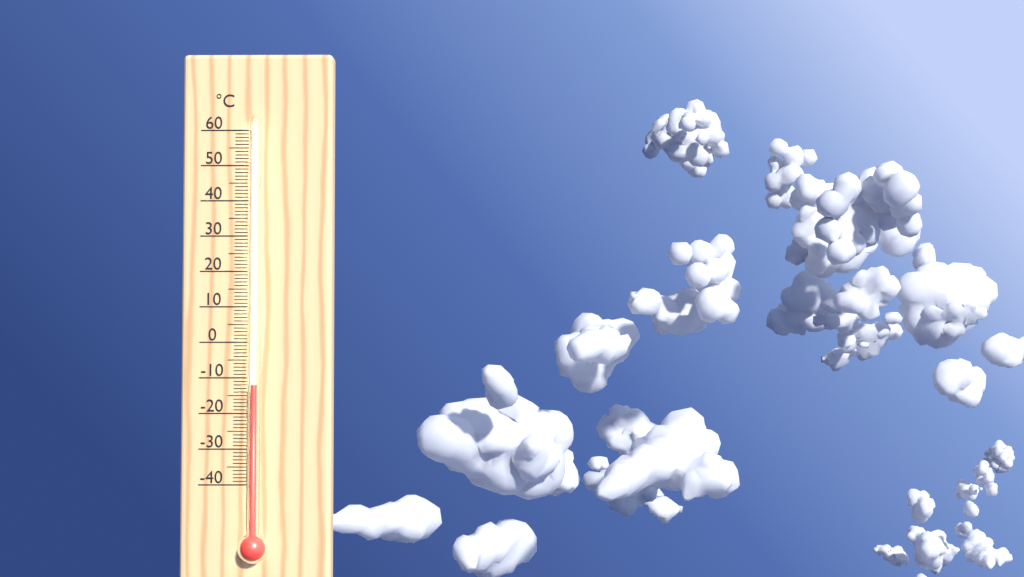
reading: -12 °C
